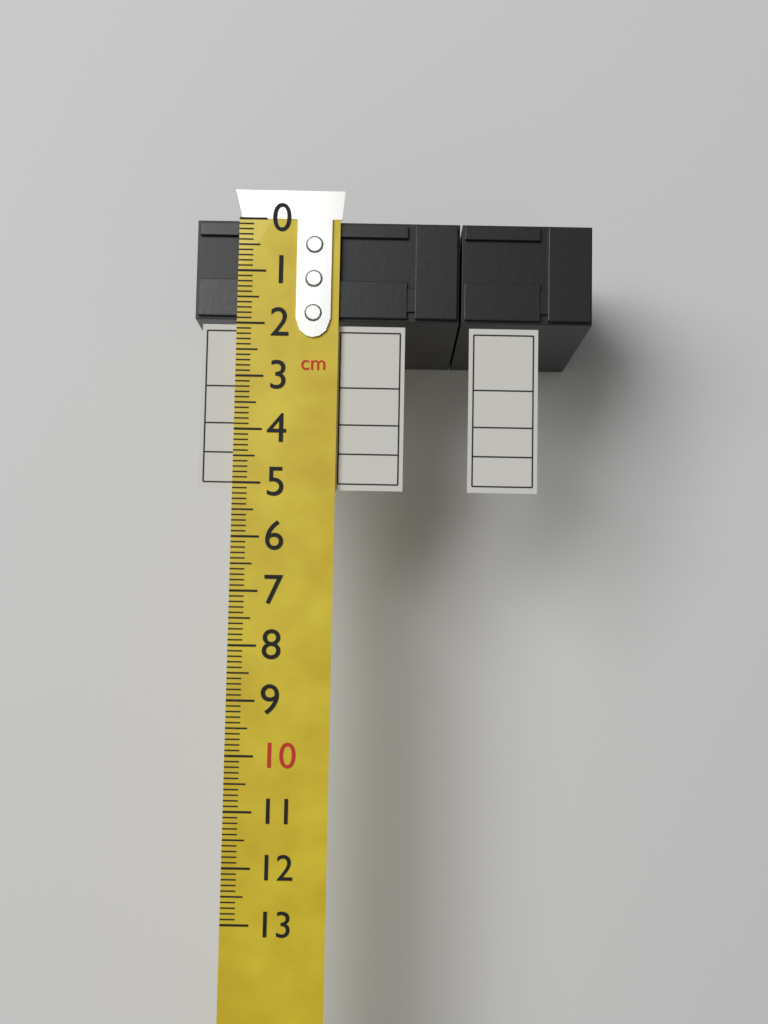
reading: 1.9 cm
